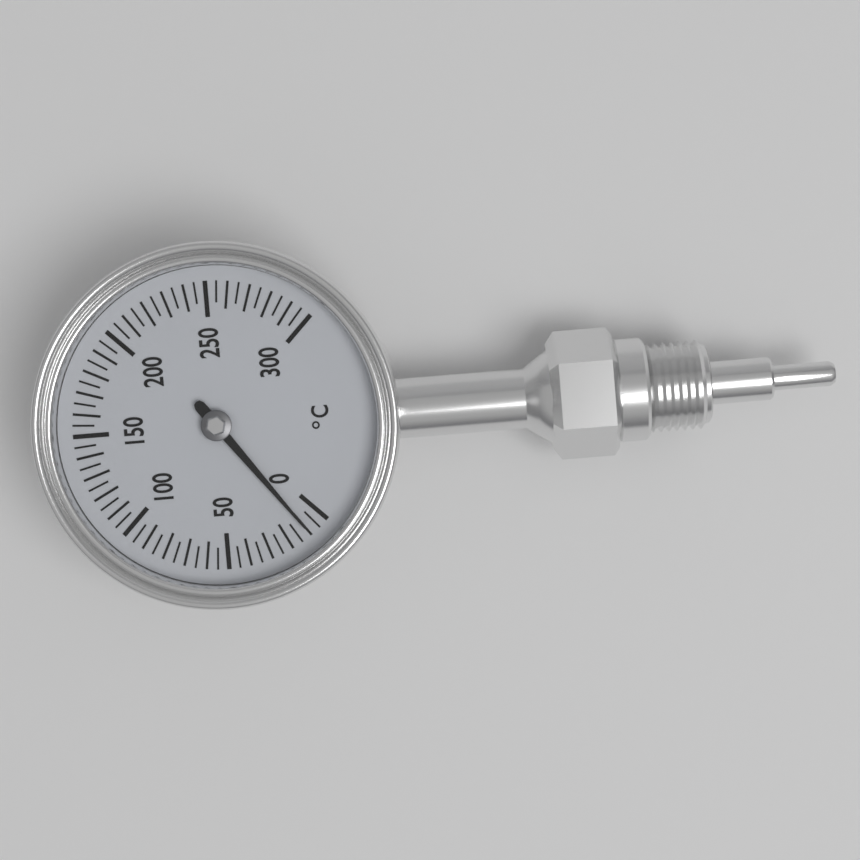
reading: 10 °C
